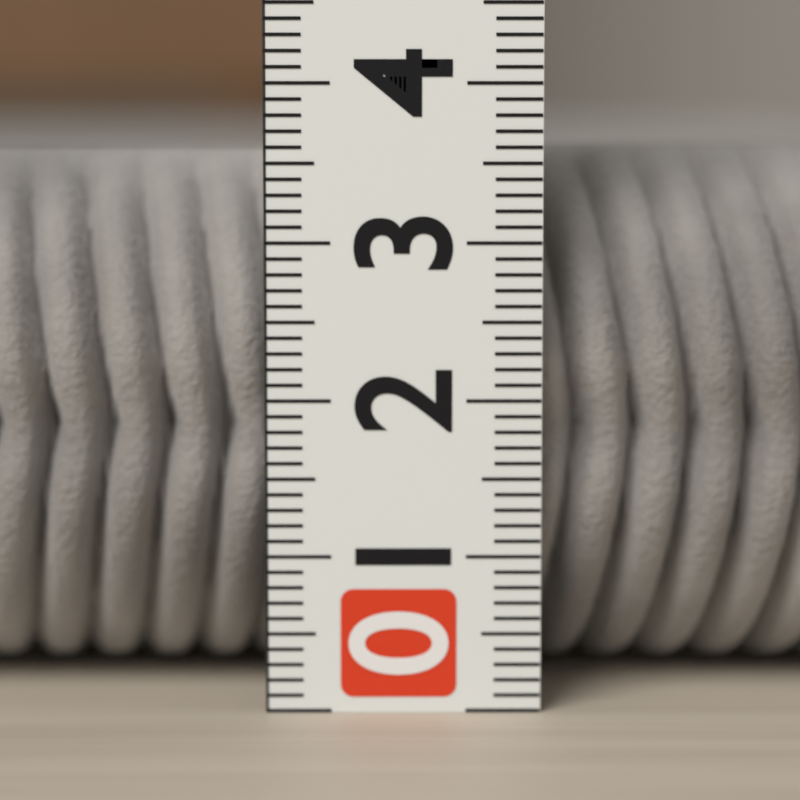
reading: 3.6 (no unit)
